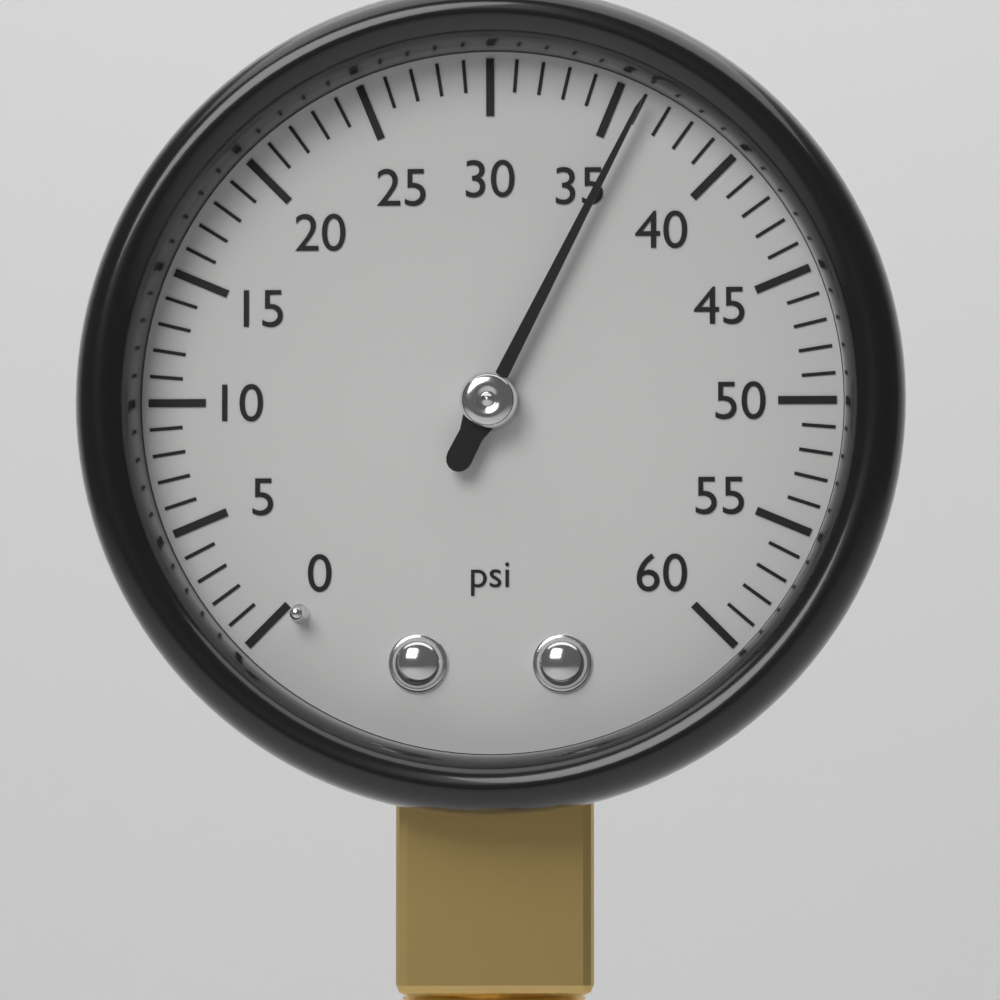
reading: 36 psi
